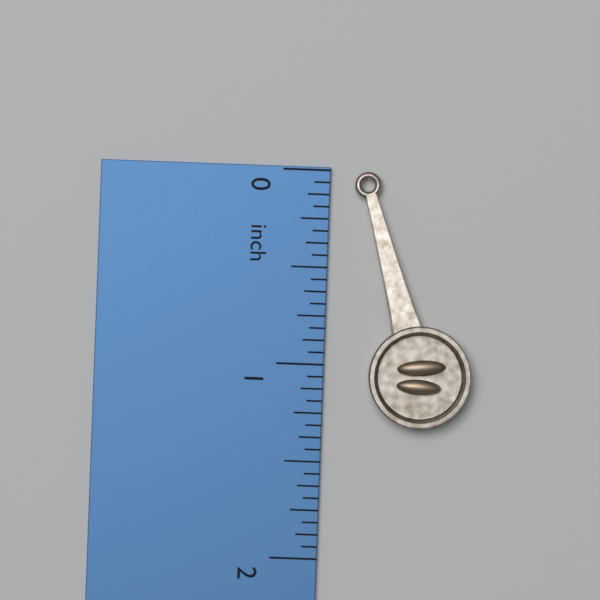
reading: 1.3125 inch
